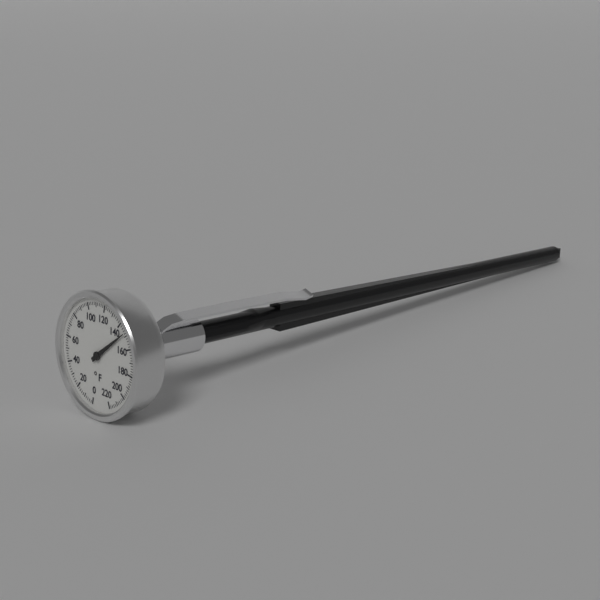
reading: 148 °F
